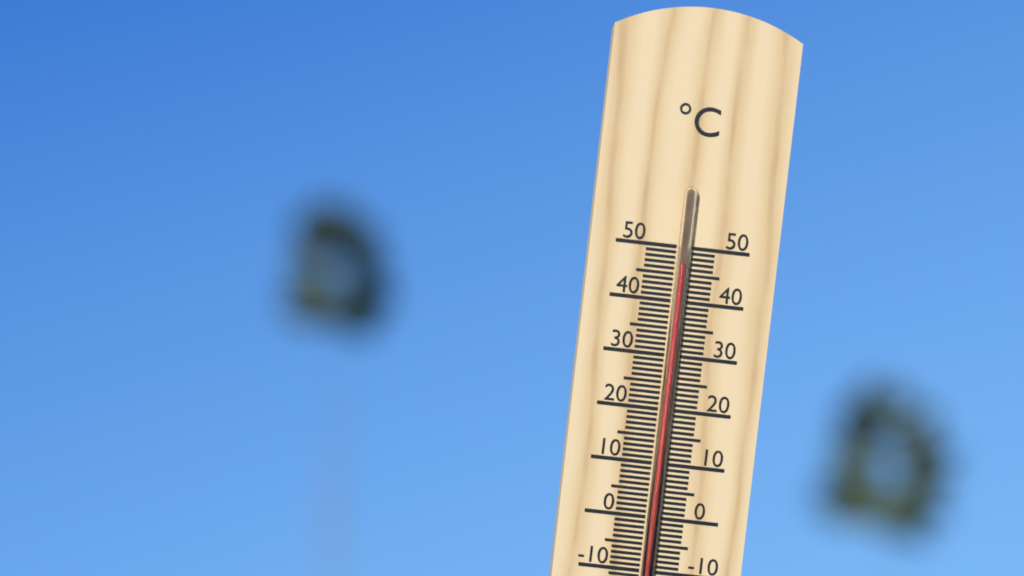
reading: 47 °C
